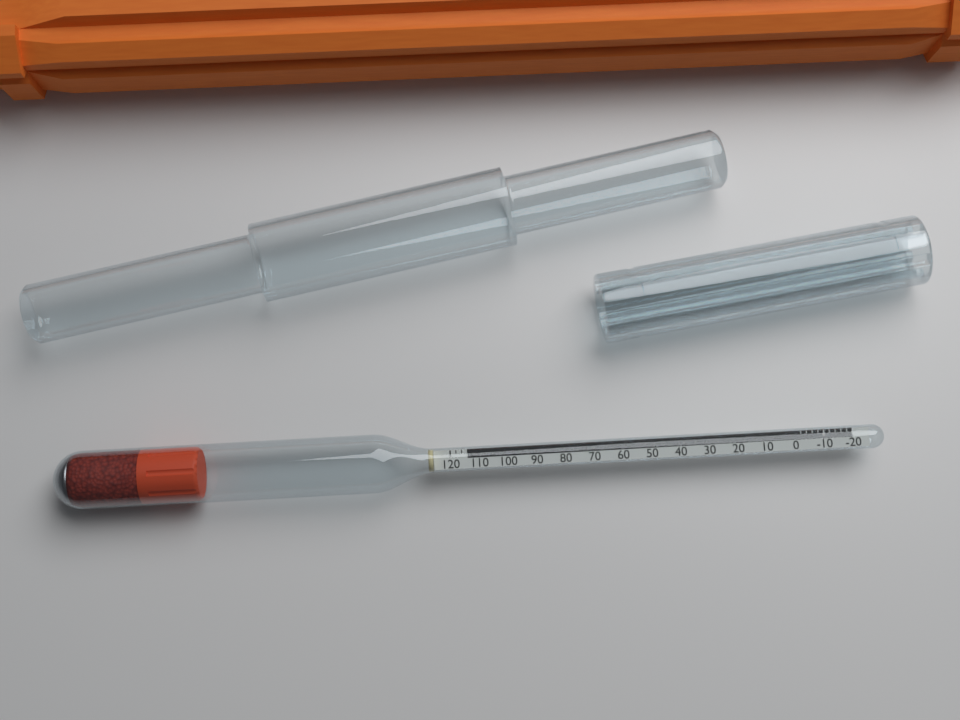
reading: 114 (no unit)
